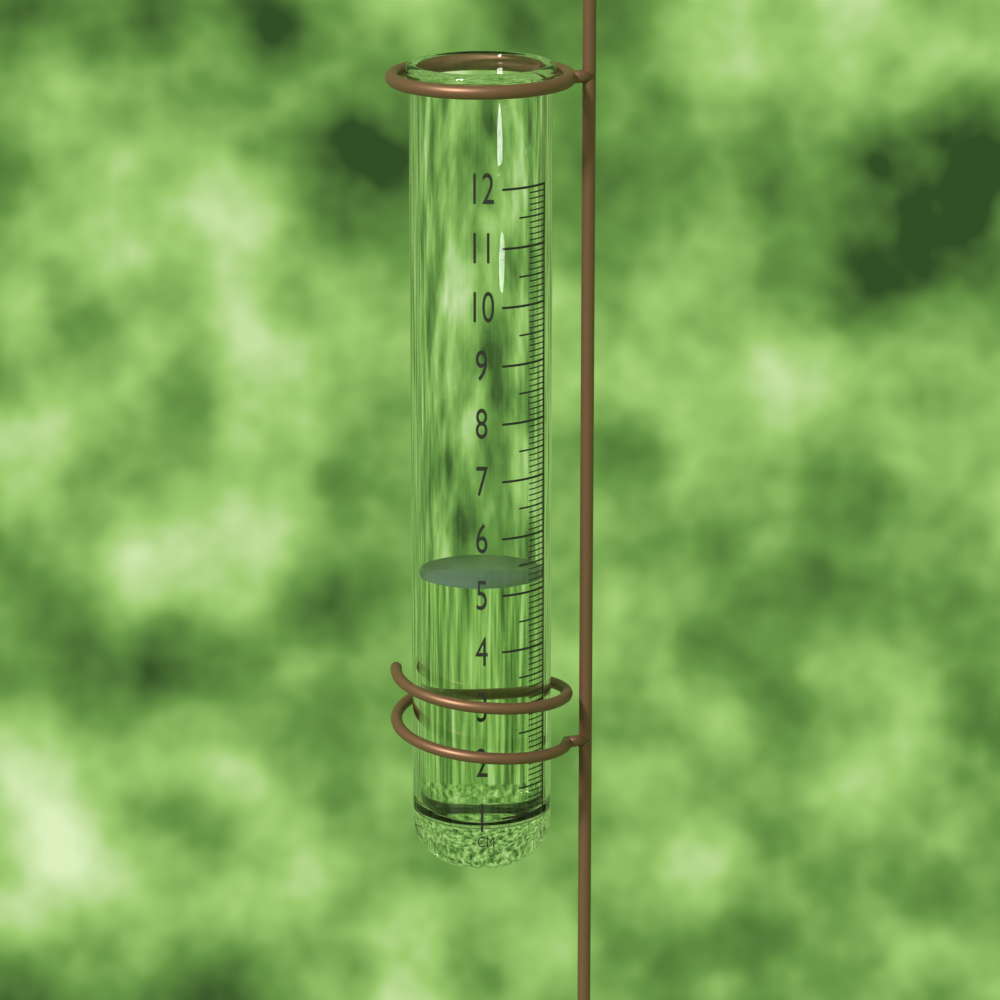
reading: 5.2 cm
